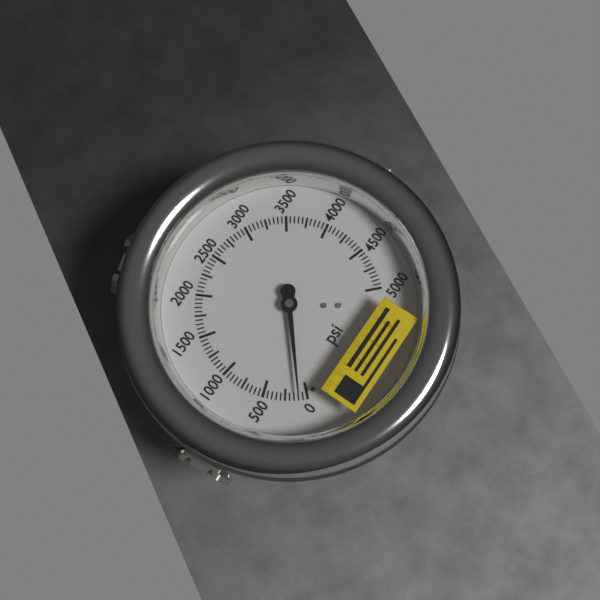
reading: 100 psi
